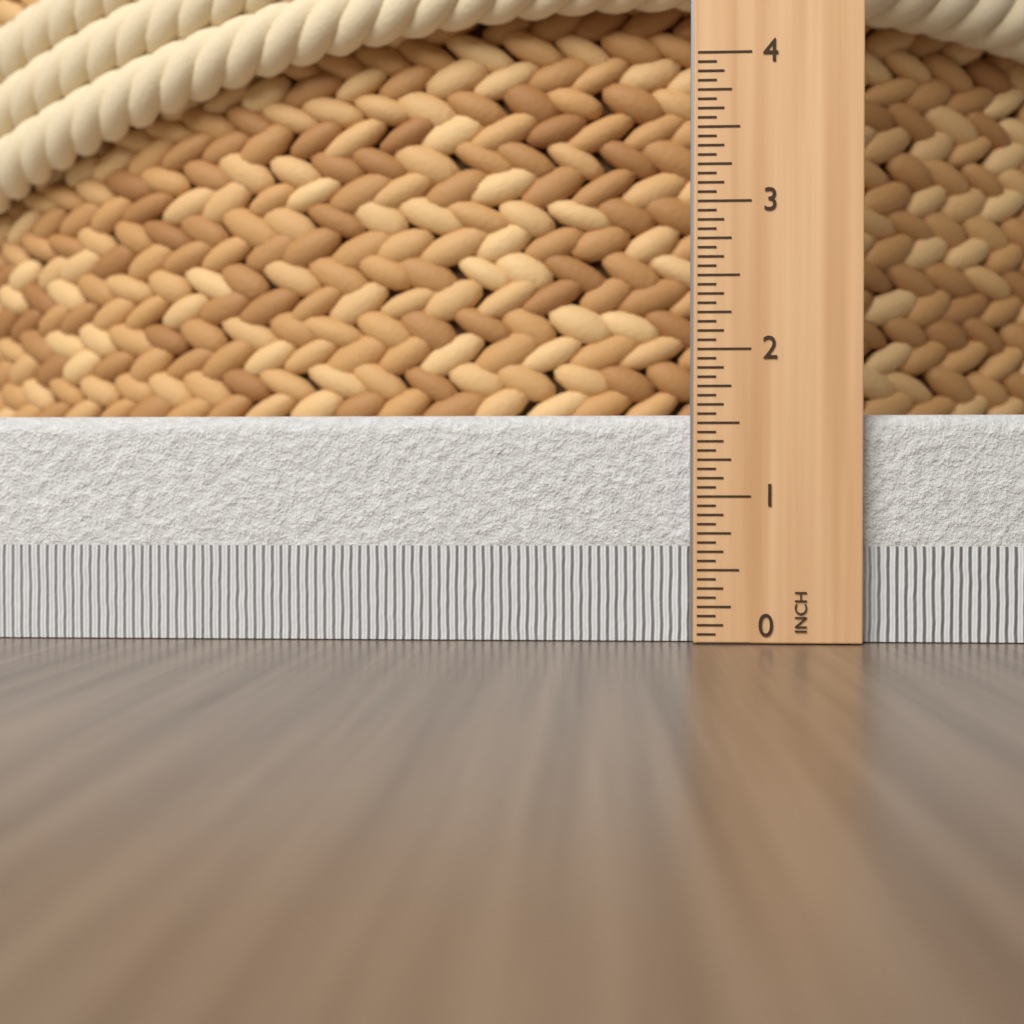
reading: 1.5625 in
